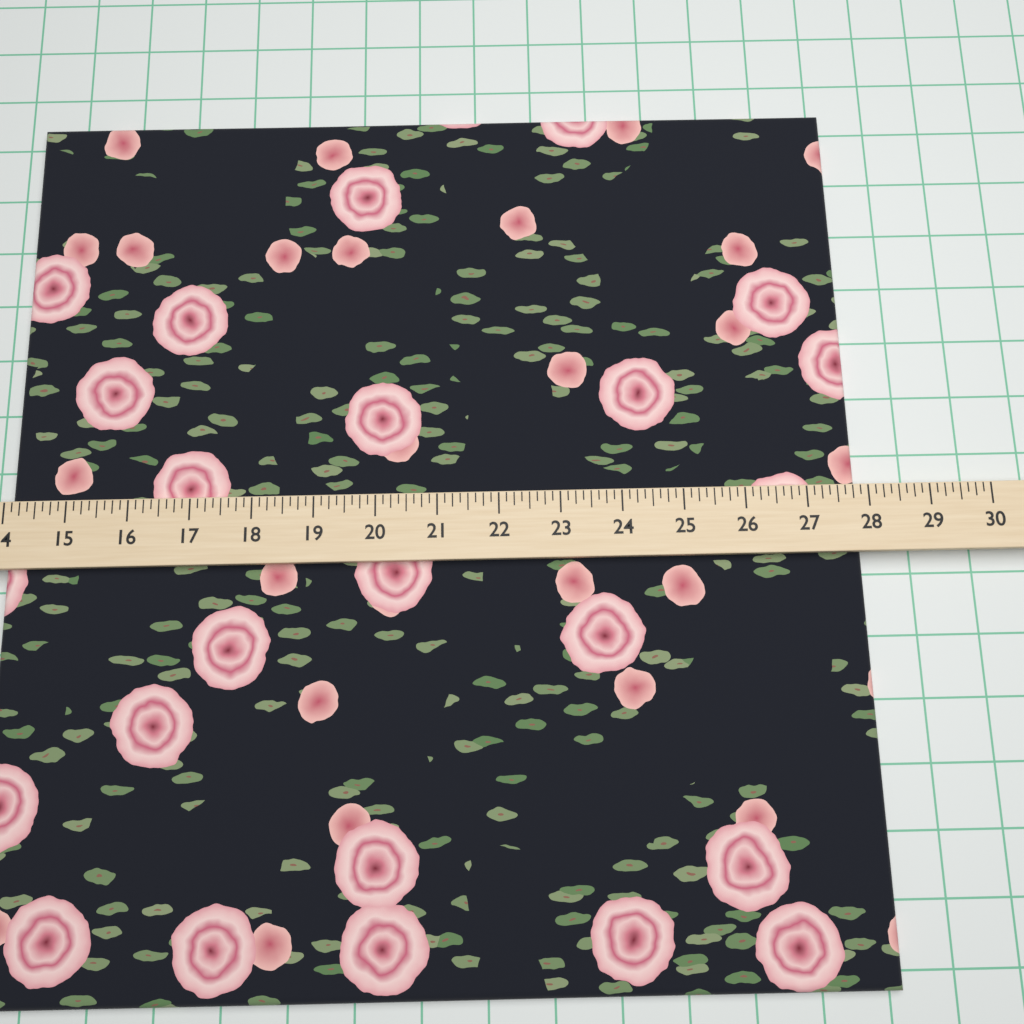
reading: 27.875 (no unit)
